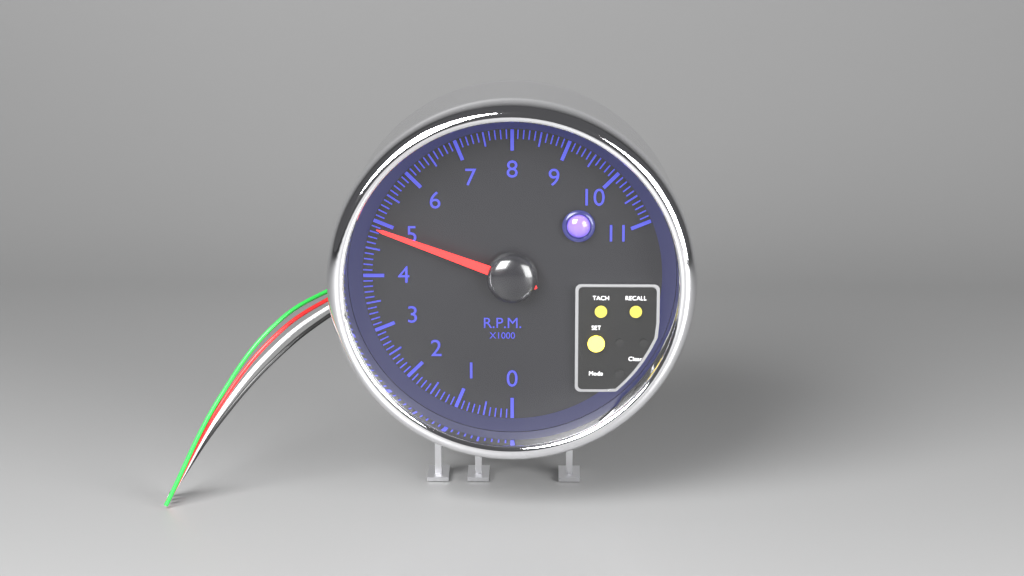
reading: 4.9 rpm x1000
